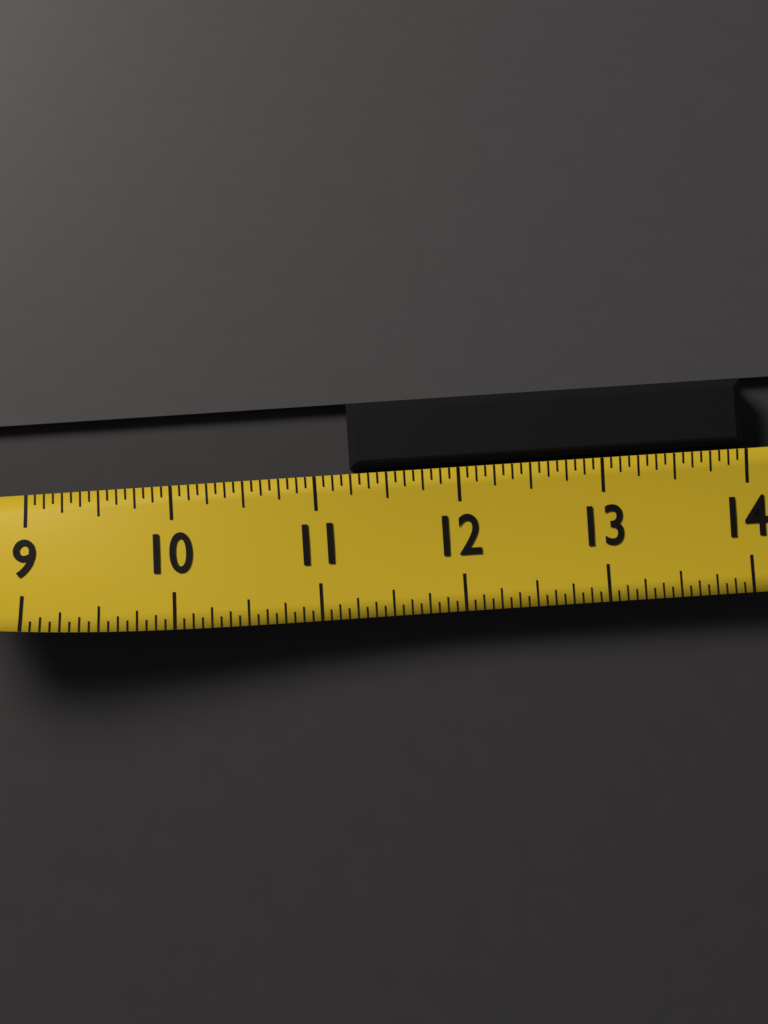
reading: 11.2500 (no unit)
